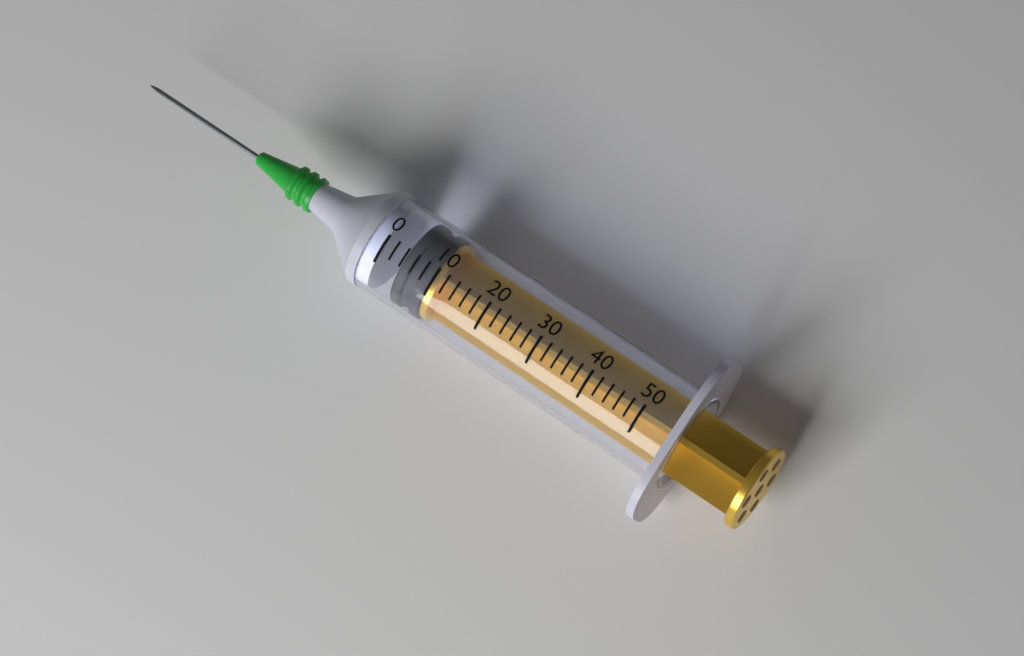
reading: 4 (no unit)
